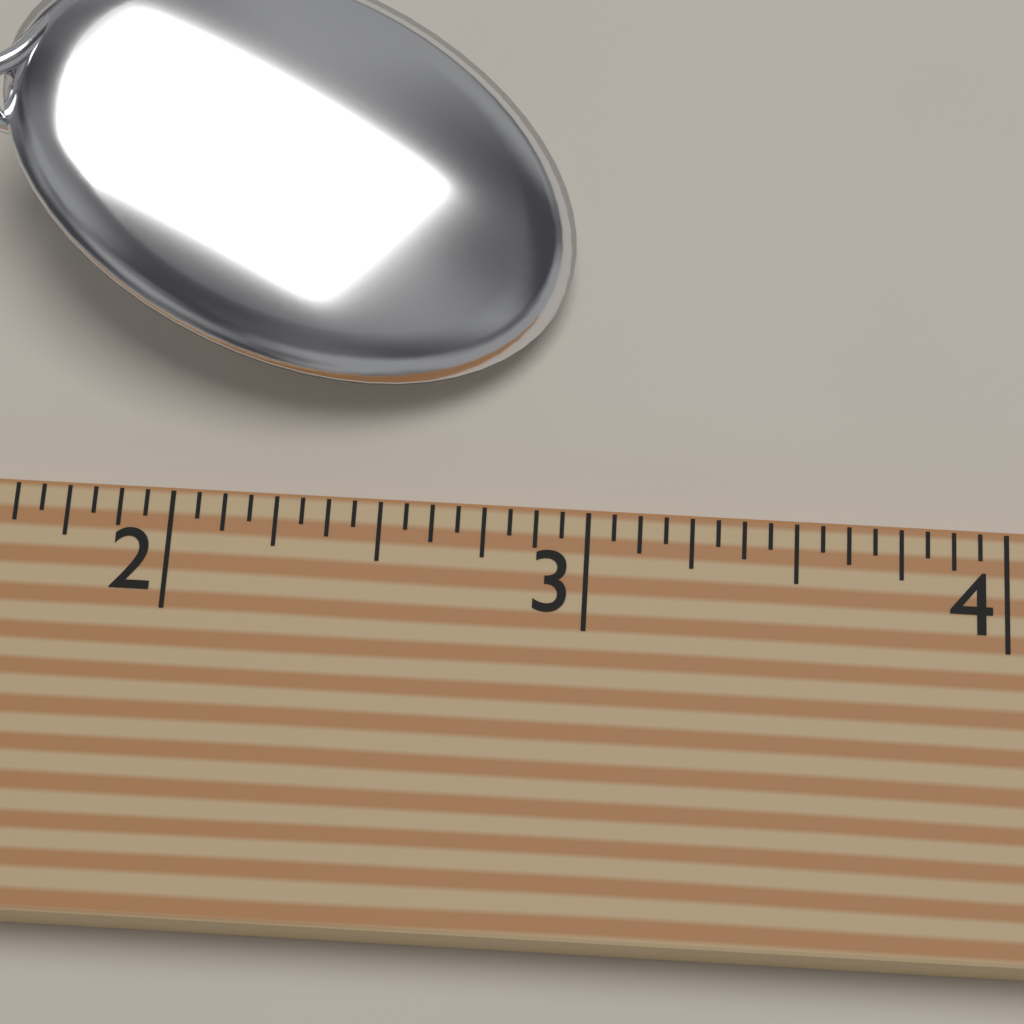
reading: 2.9375 (no unit)
